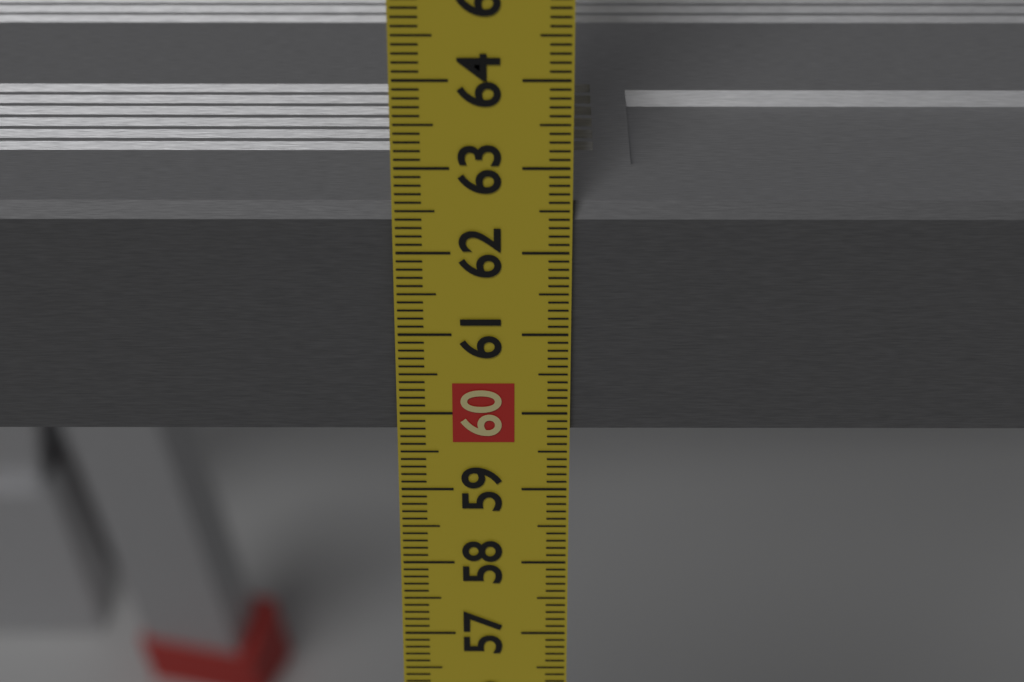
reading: 62.5 cm
